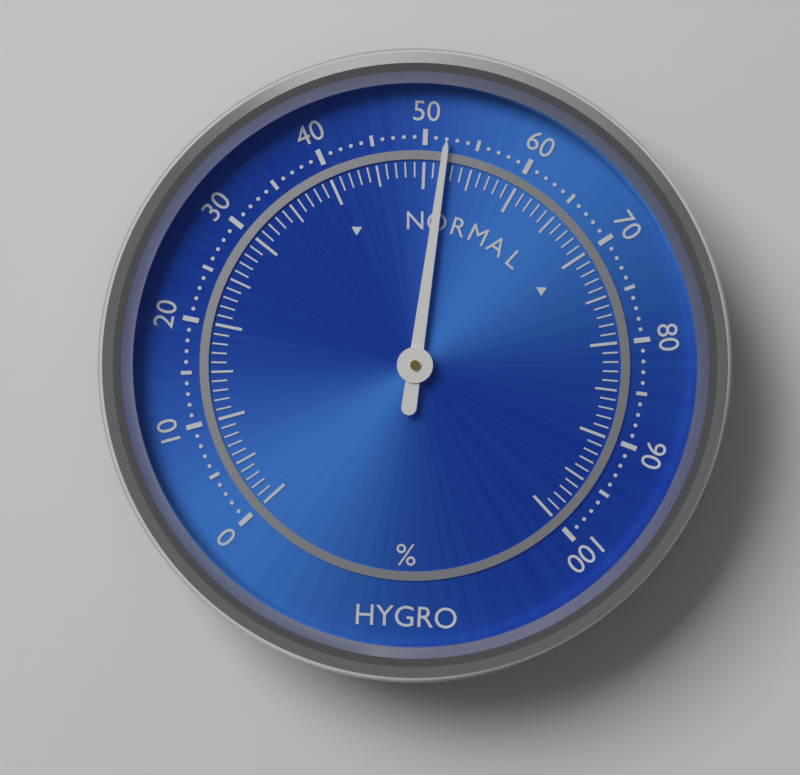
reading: 52 %
